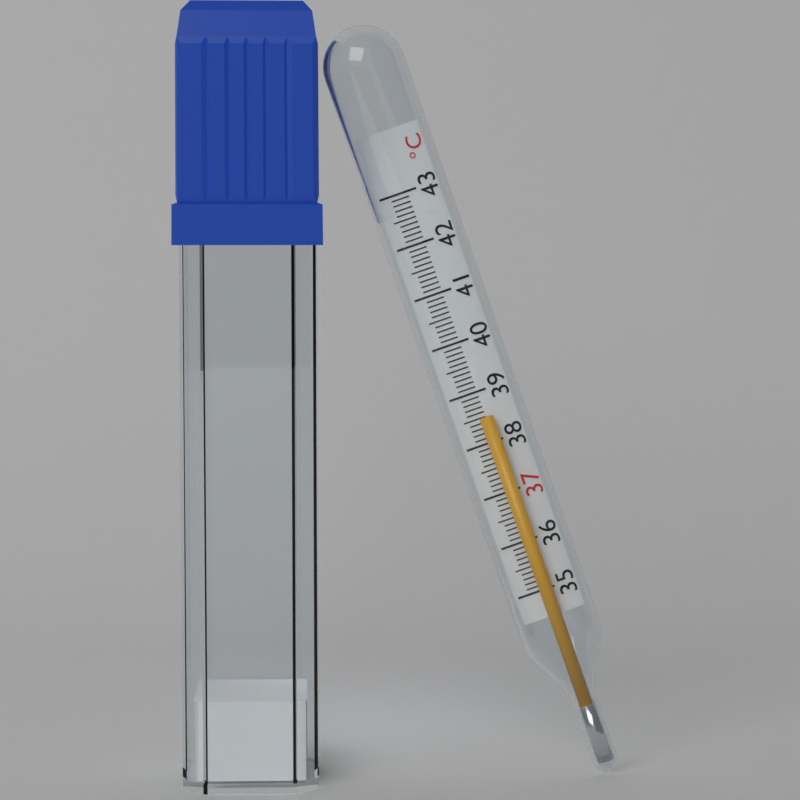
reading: 38.5 °C
